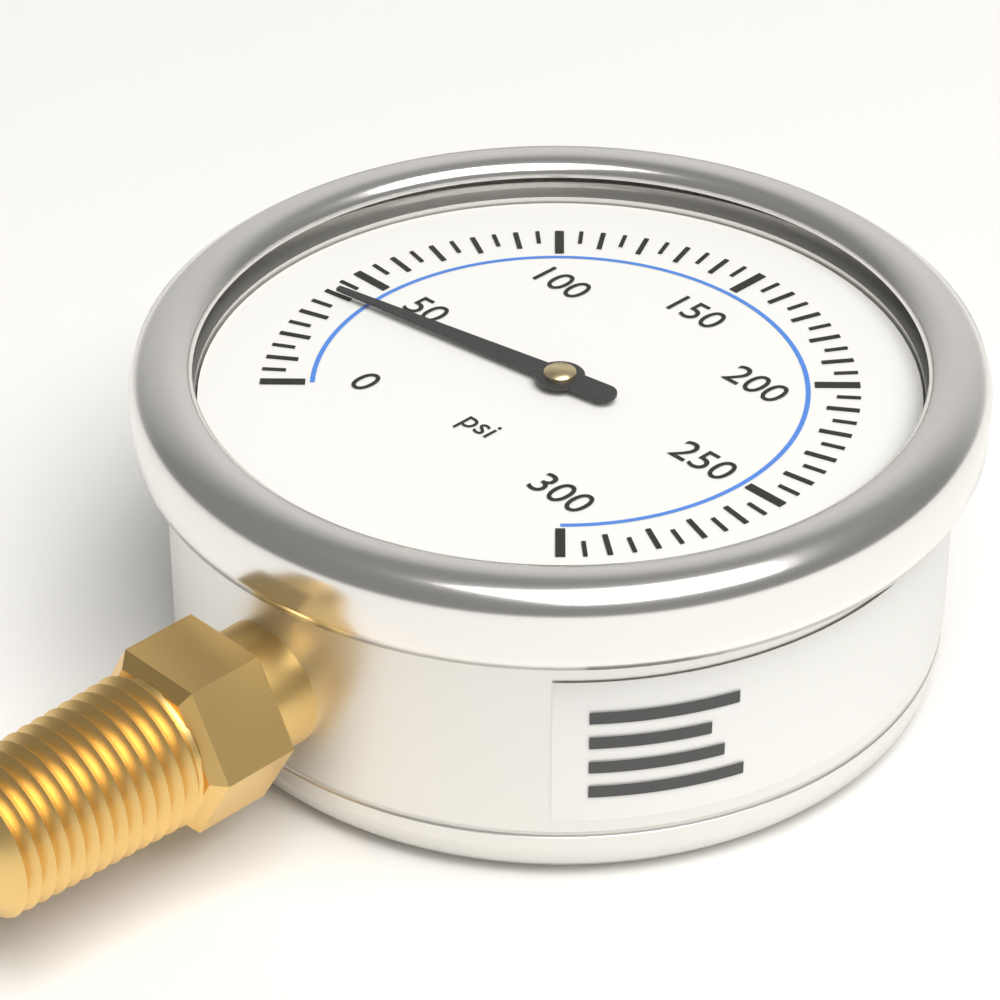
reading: 40 psi
